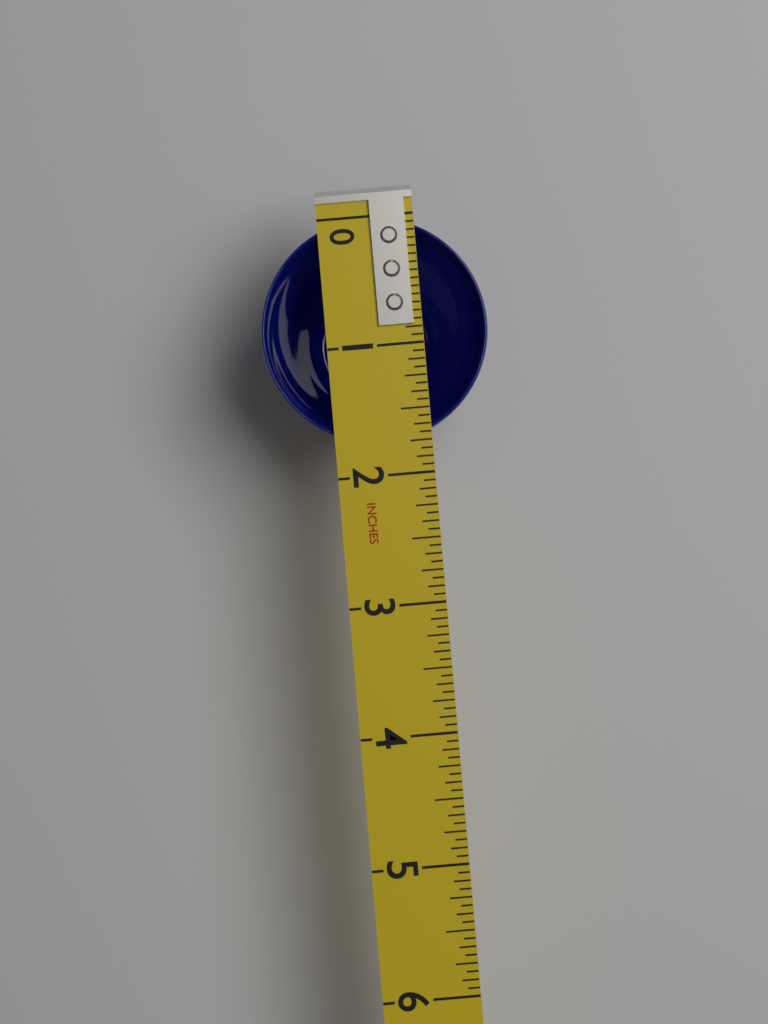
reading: 1.7500 in
